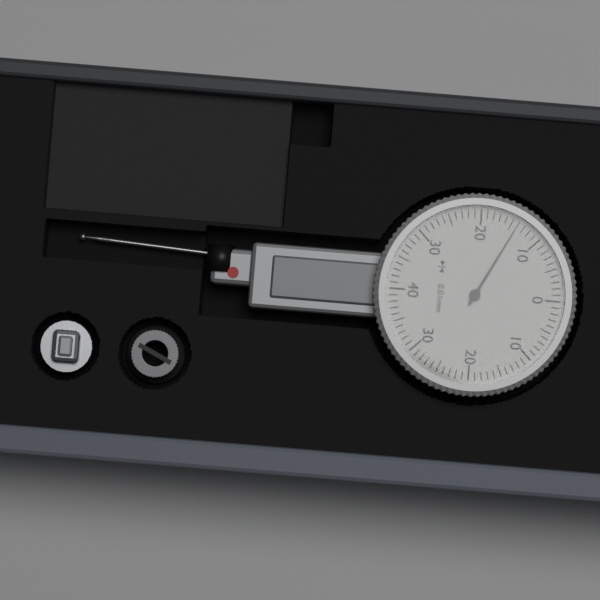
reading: 0.14 mm
